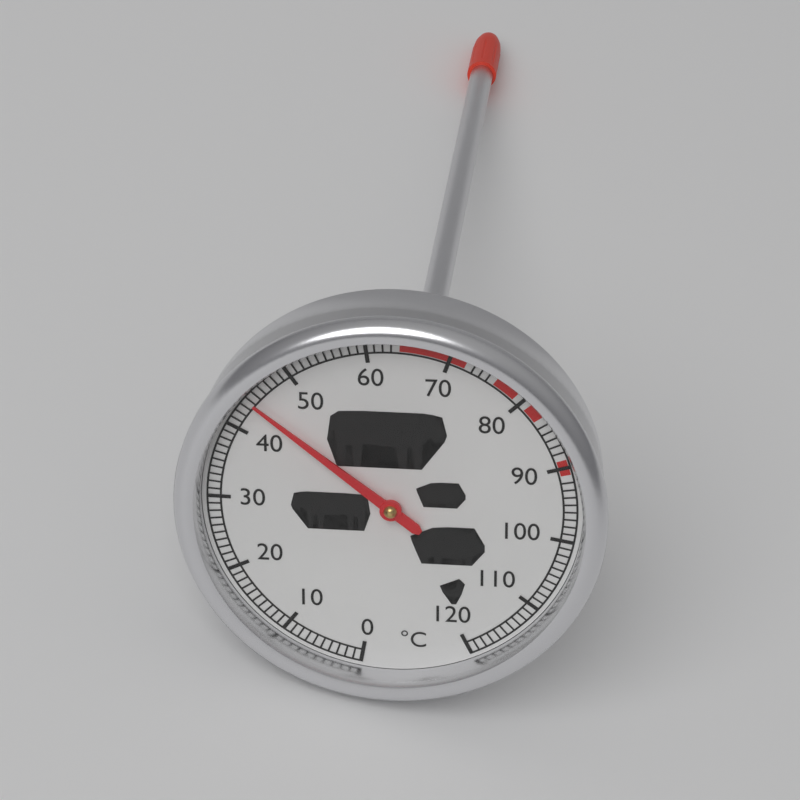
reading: 44 °C
